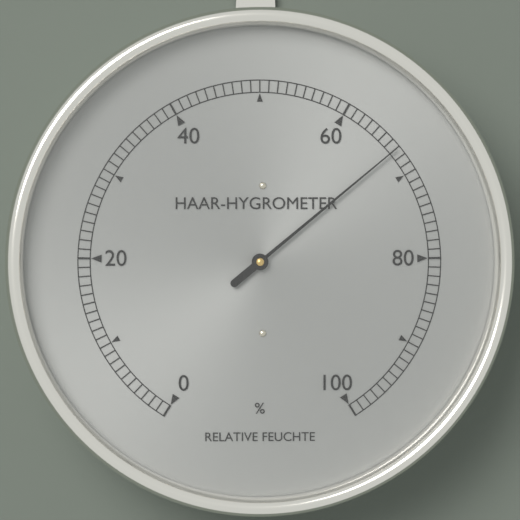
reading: 67 %
